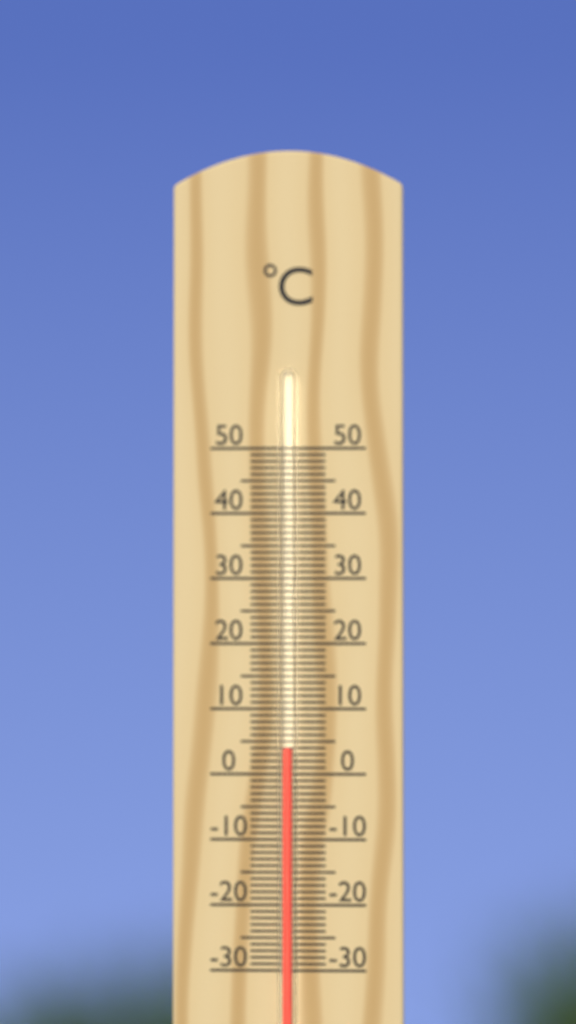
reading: 4 °C
